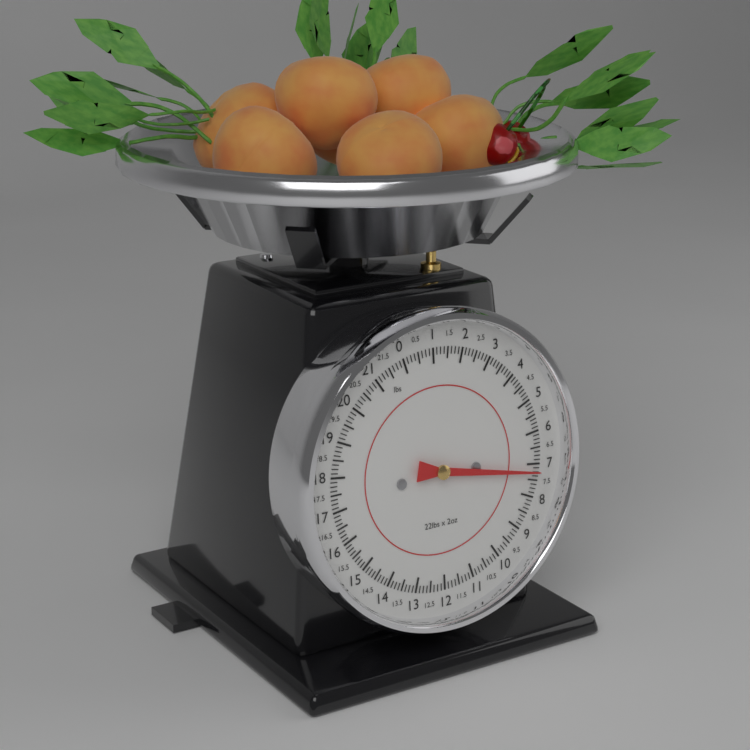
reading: 7.250 lbs
